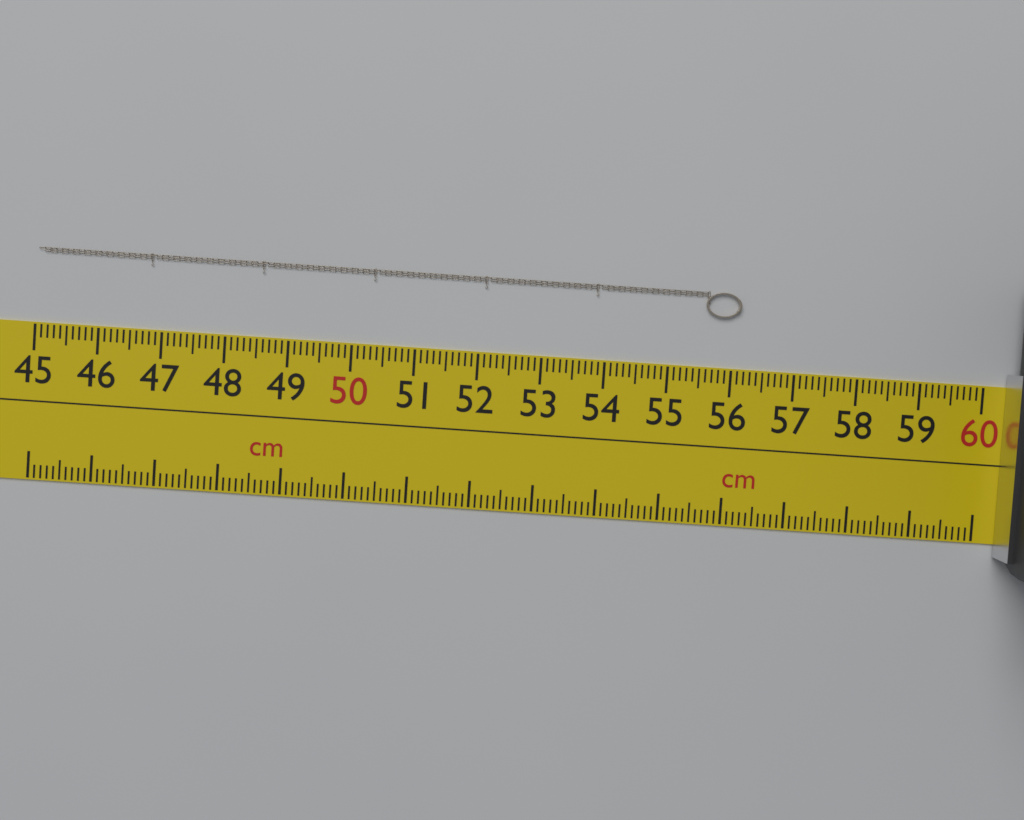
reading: 56.1 cm
